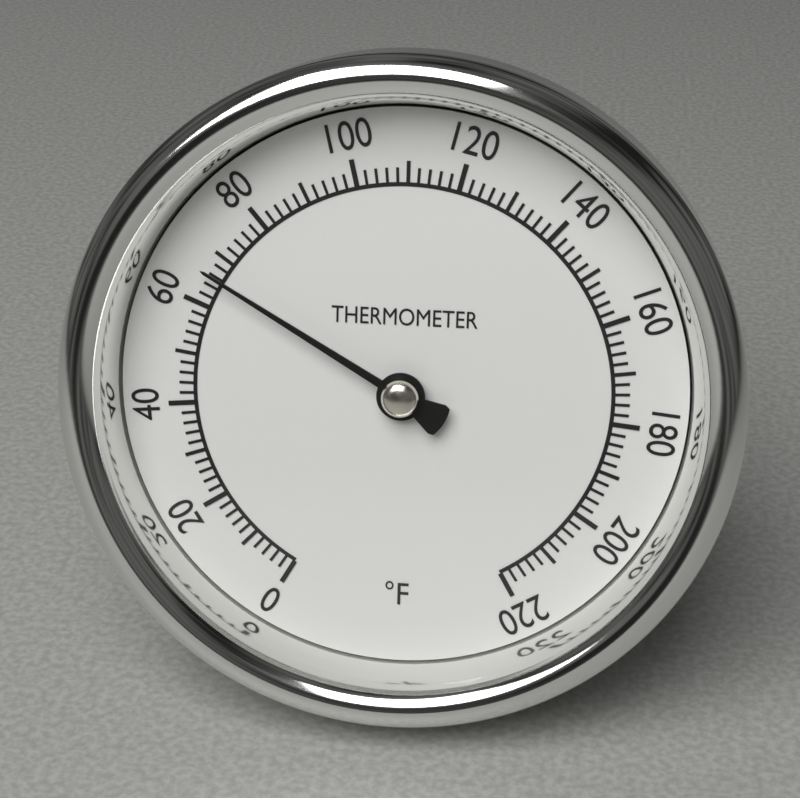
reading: 66 °F
